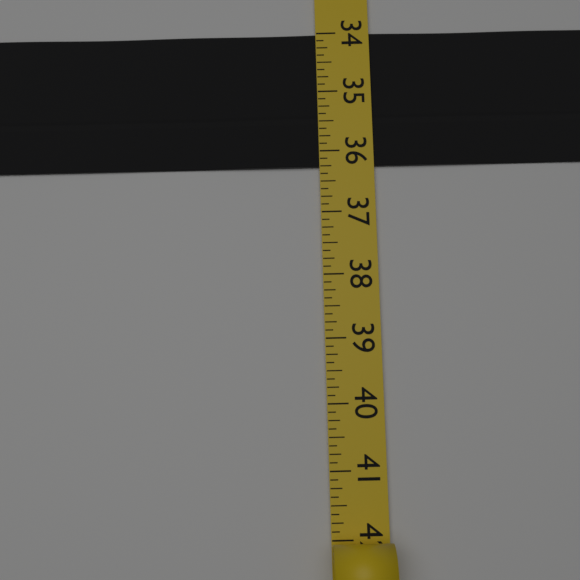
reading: 36.250 (no unit)
